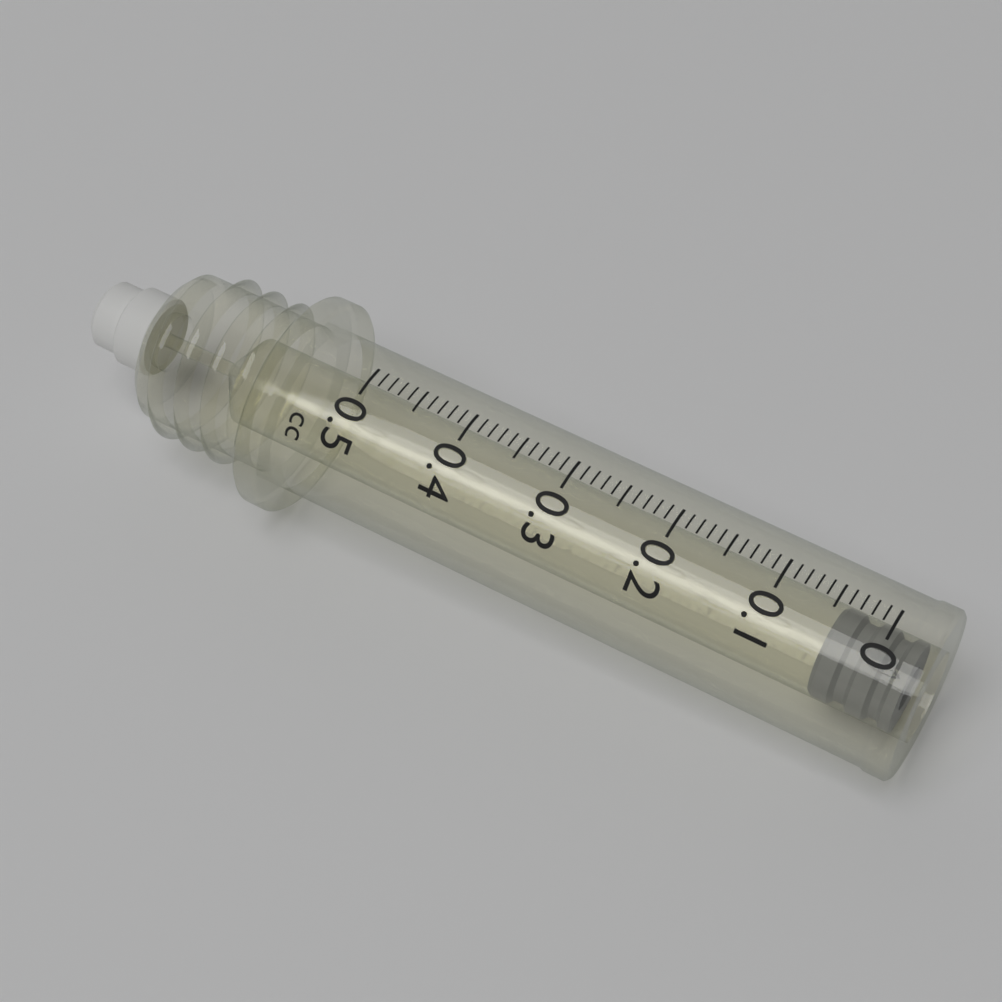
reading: 0.05 cc
